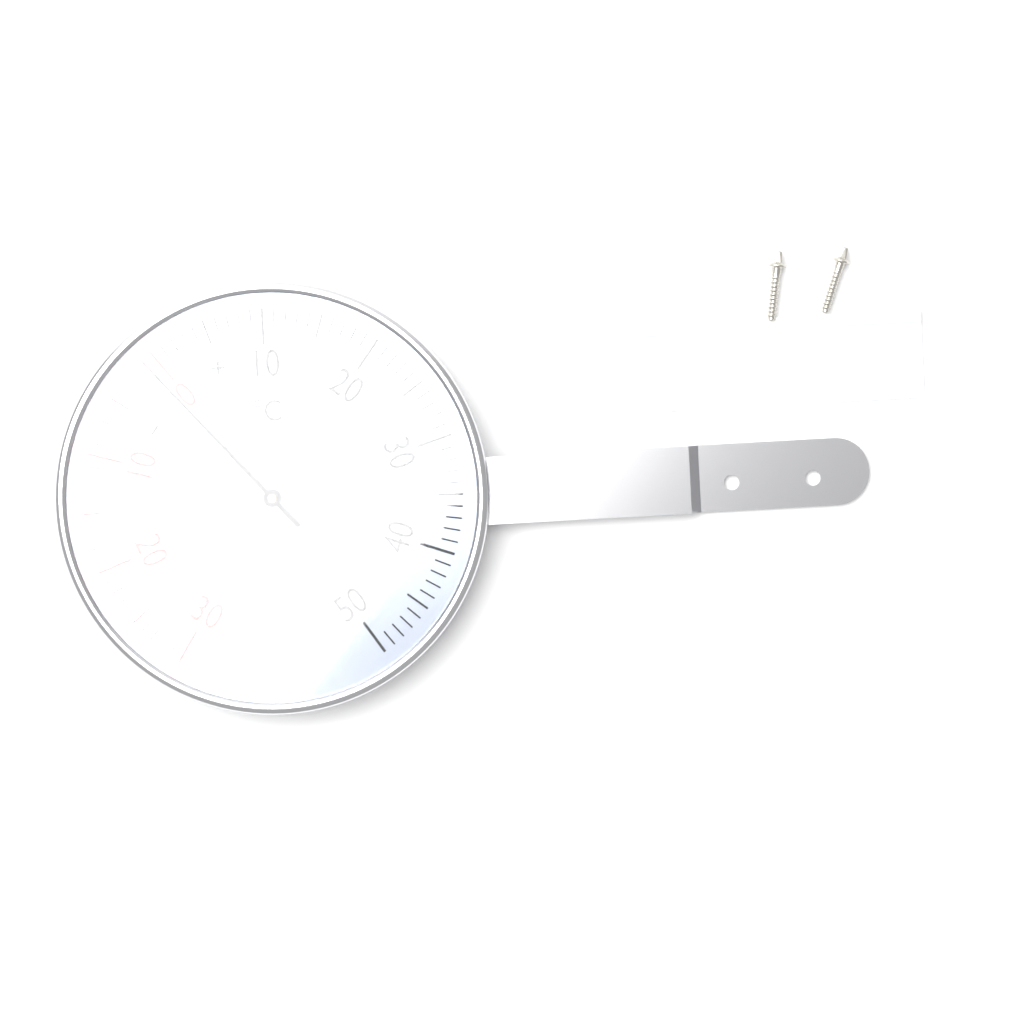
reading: -1 °C
